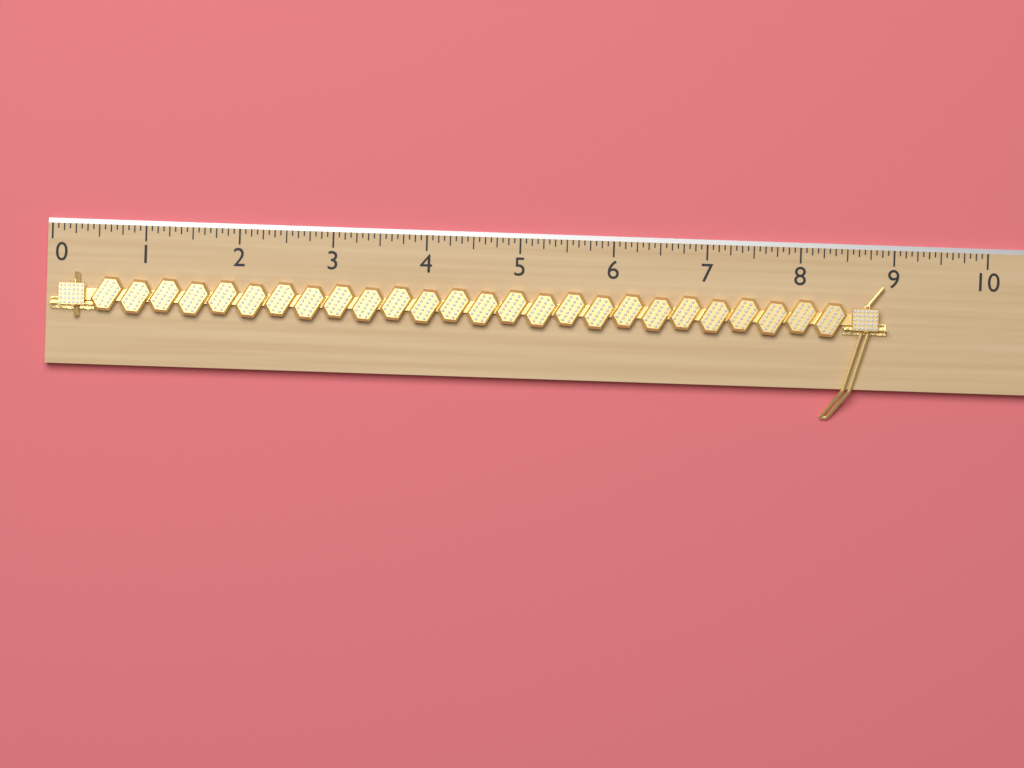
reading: 8.9375 (no unit)
